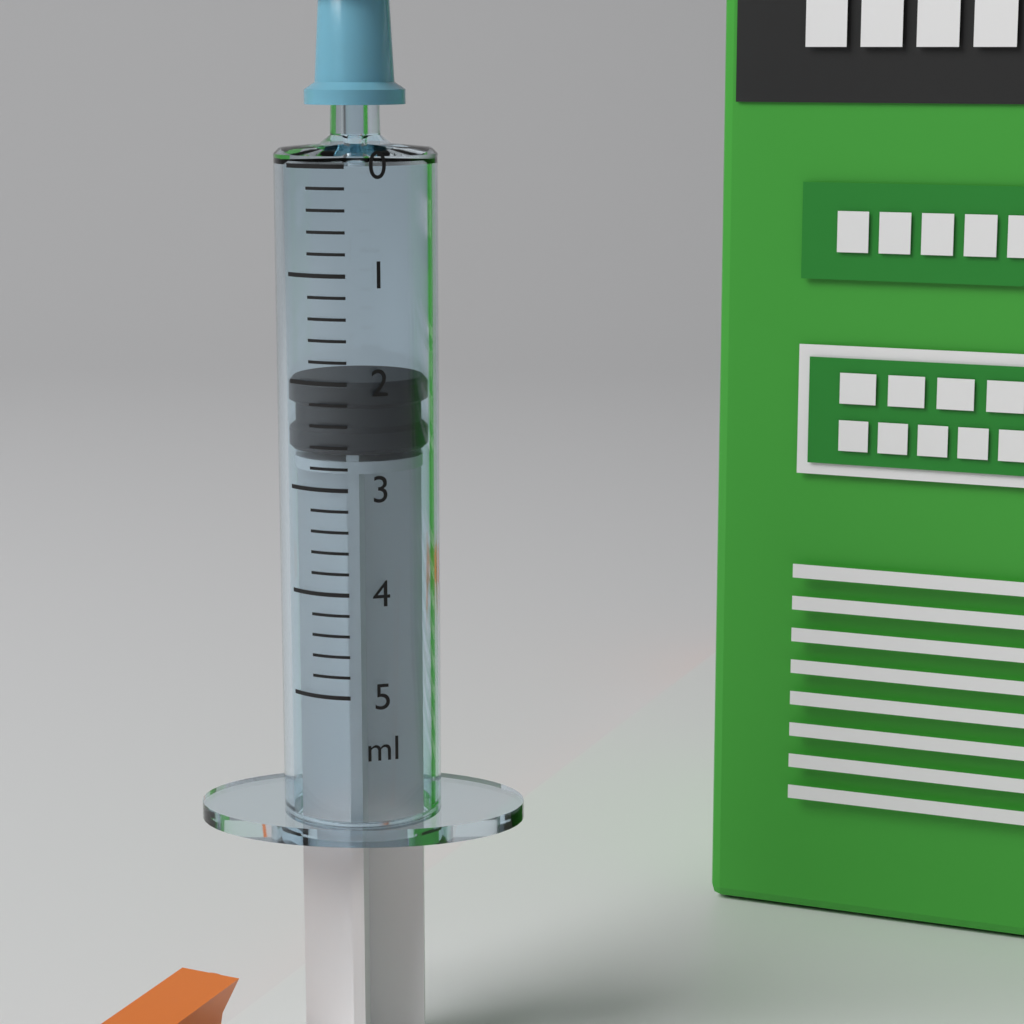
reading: 2.0 ml
